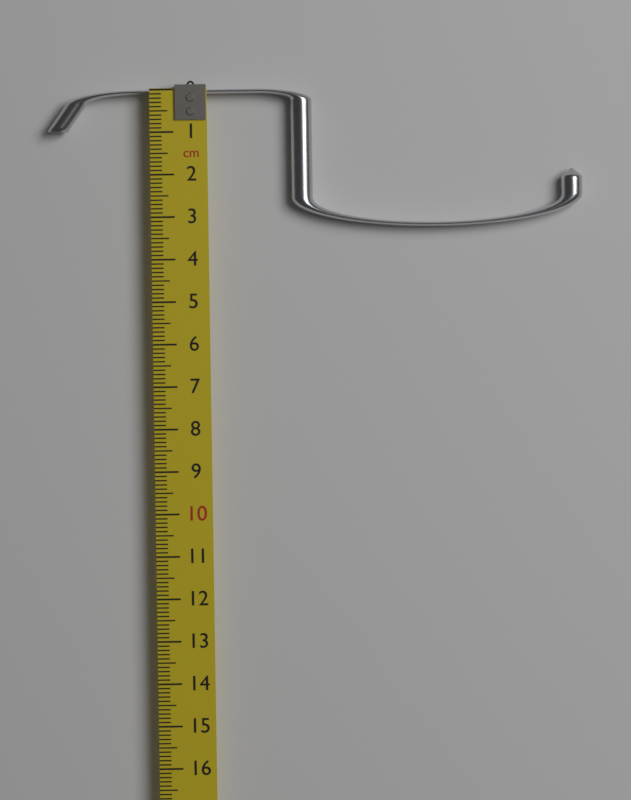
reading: 3.3 cm
